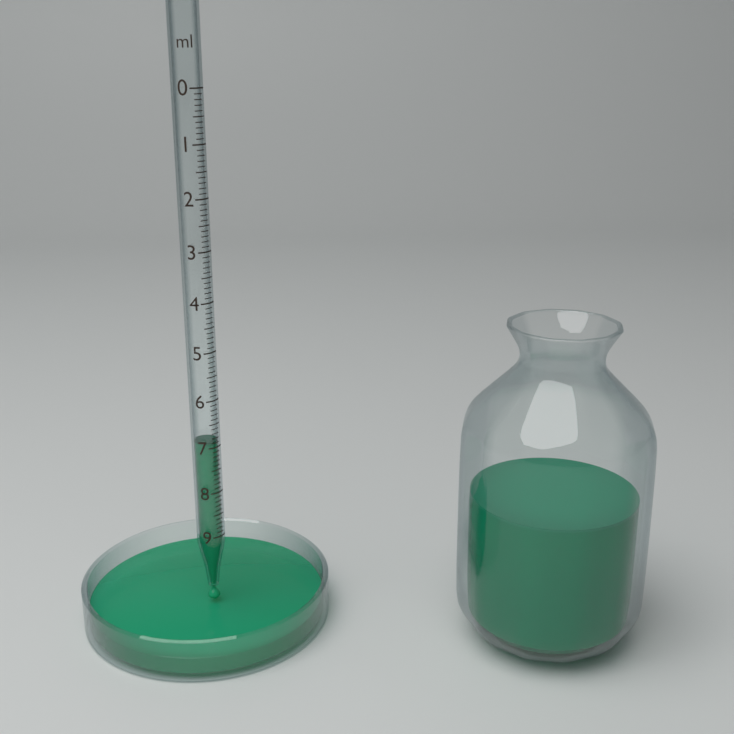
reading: 6.9 ml
